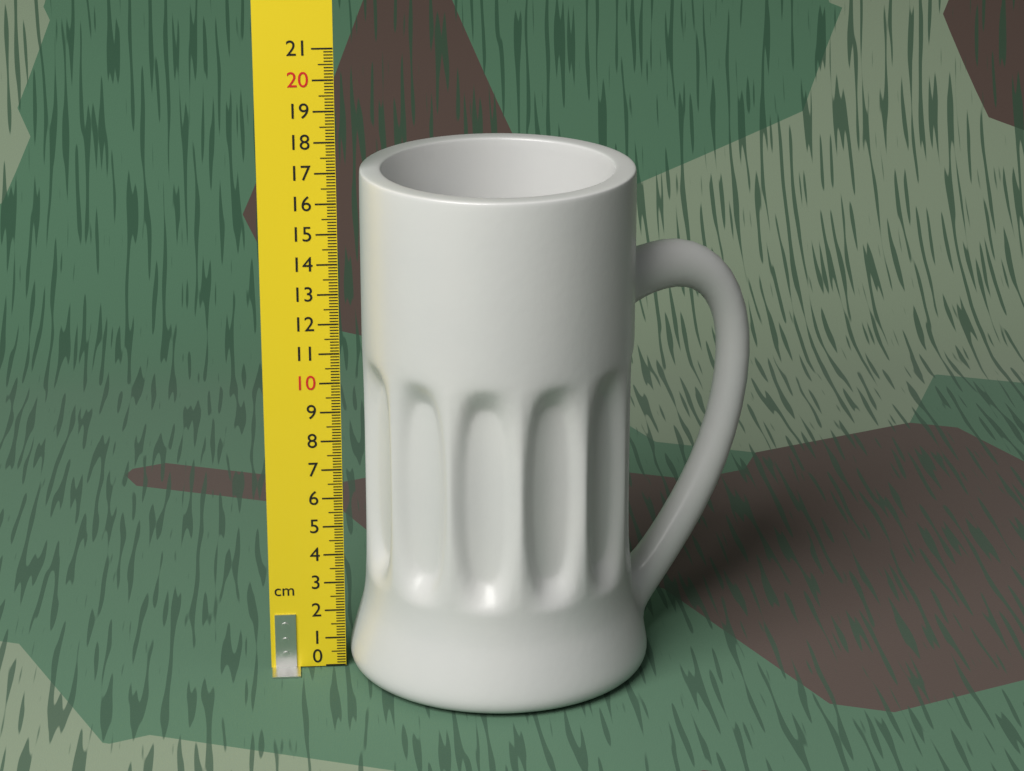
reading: 17.0 cm
